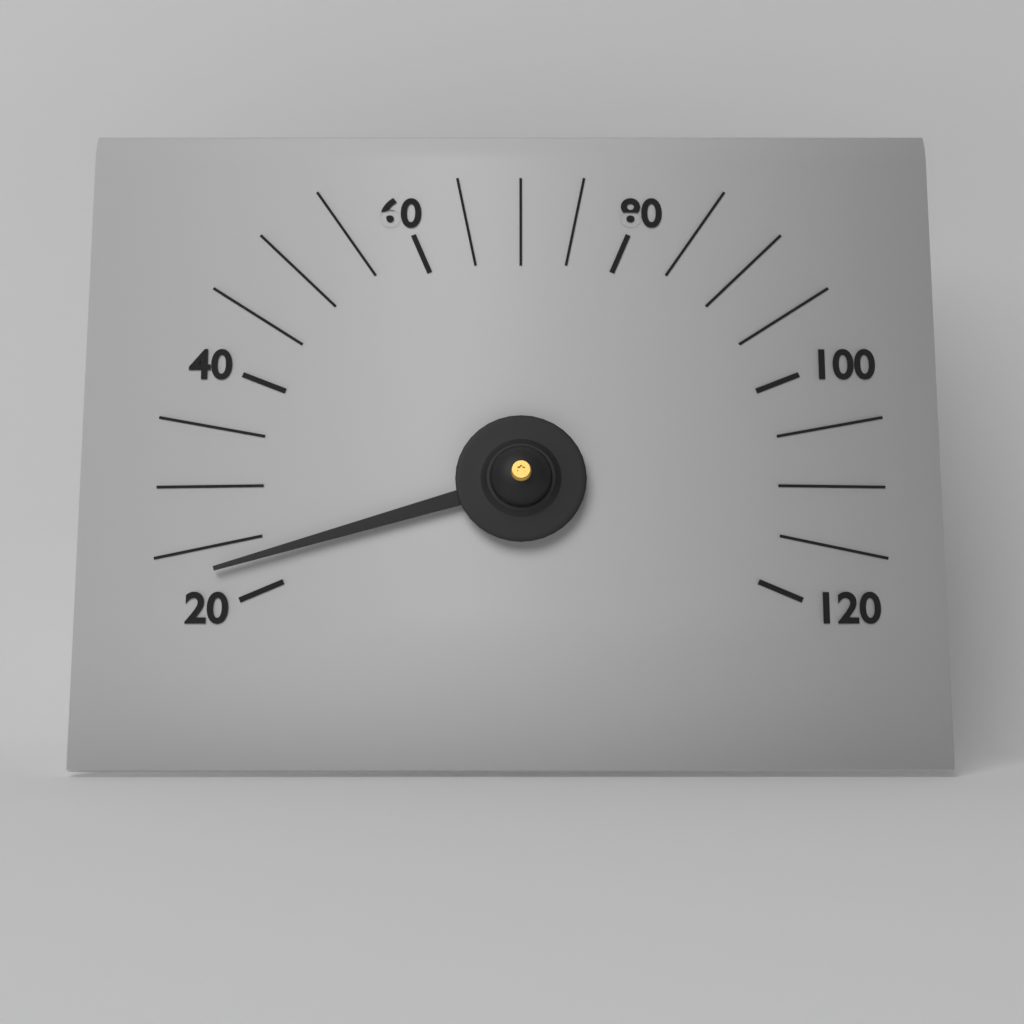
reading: 23 (no unit)
